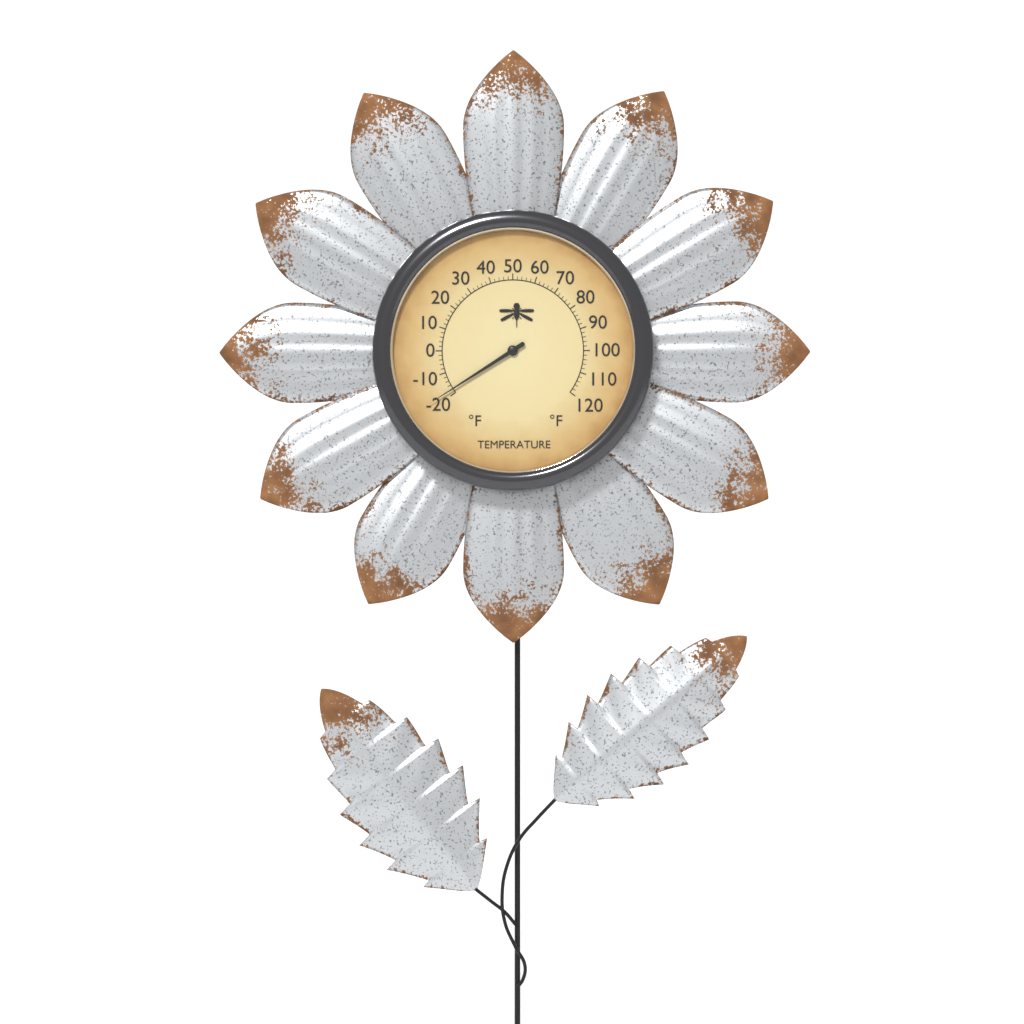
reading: -18 °F
